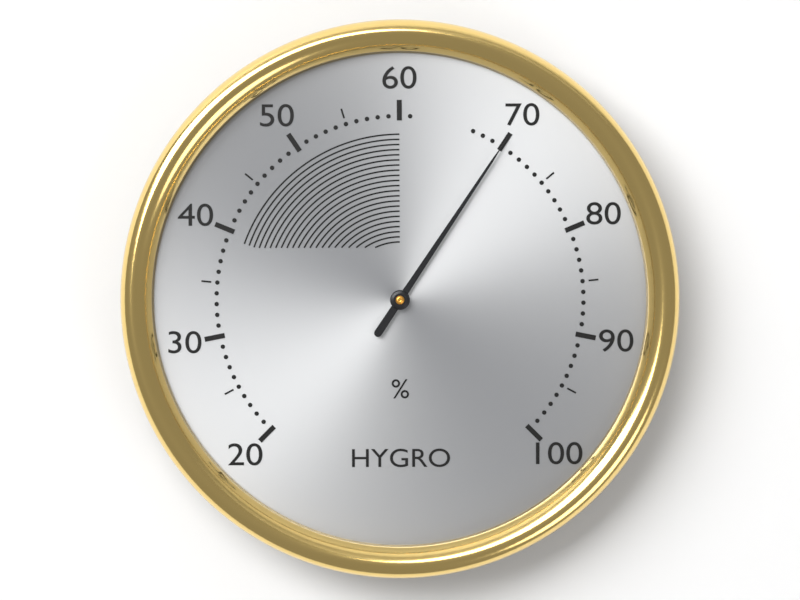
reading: 70 %
